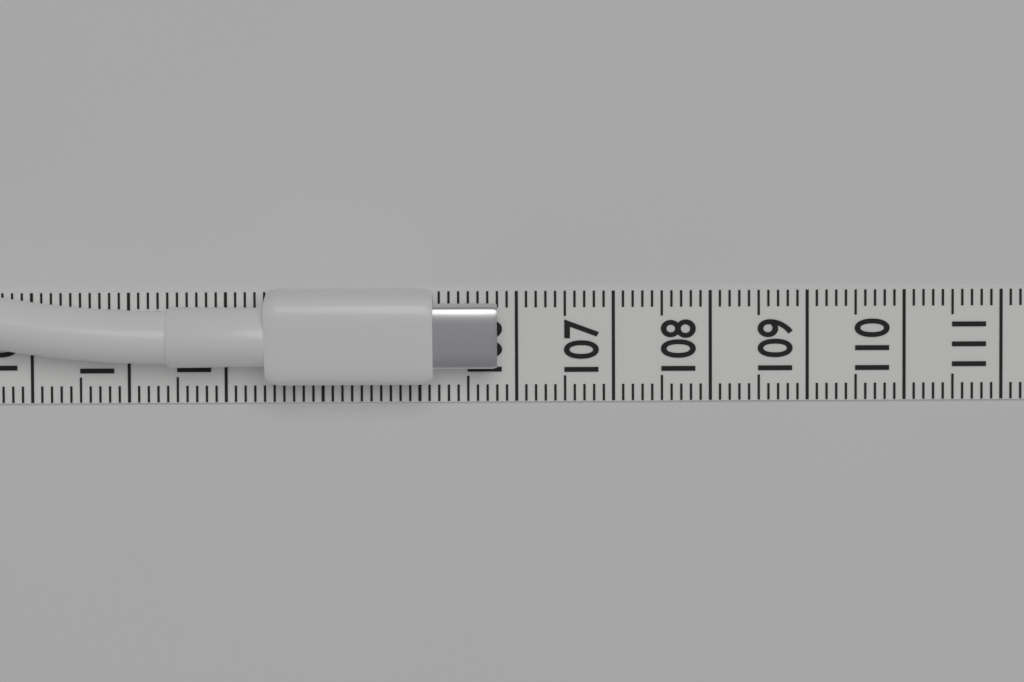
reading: 105.8 (no unit)
